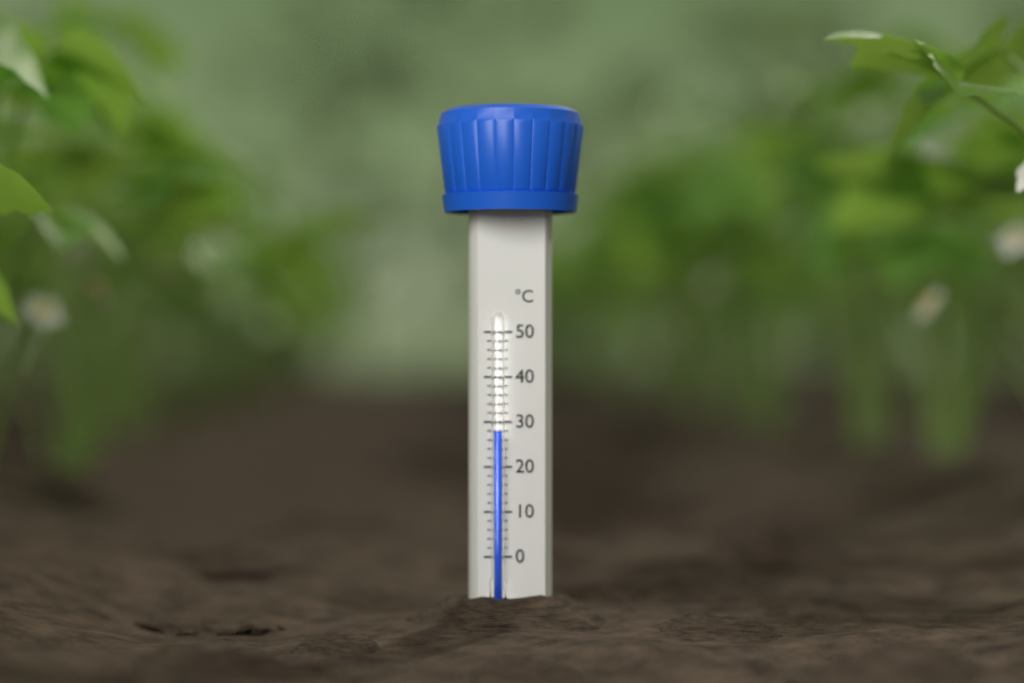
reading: 28 °C
